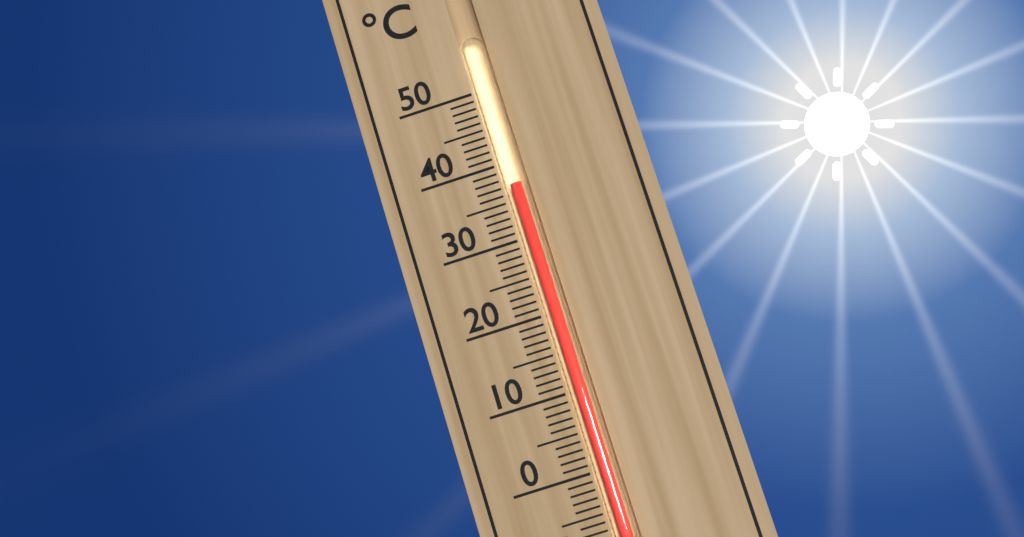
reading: 37 °C
